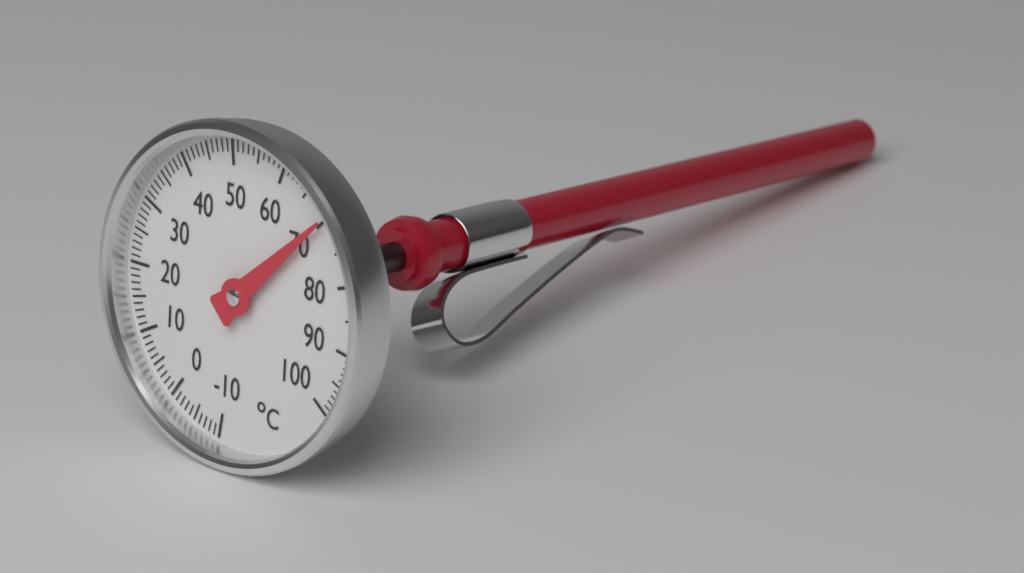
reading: 70 °C
